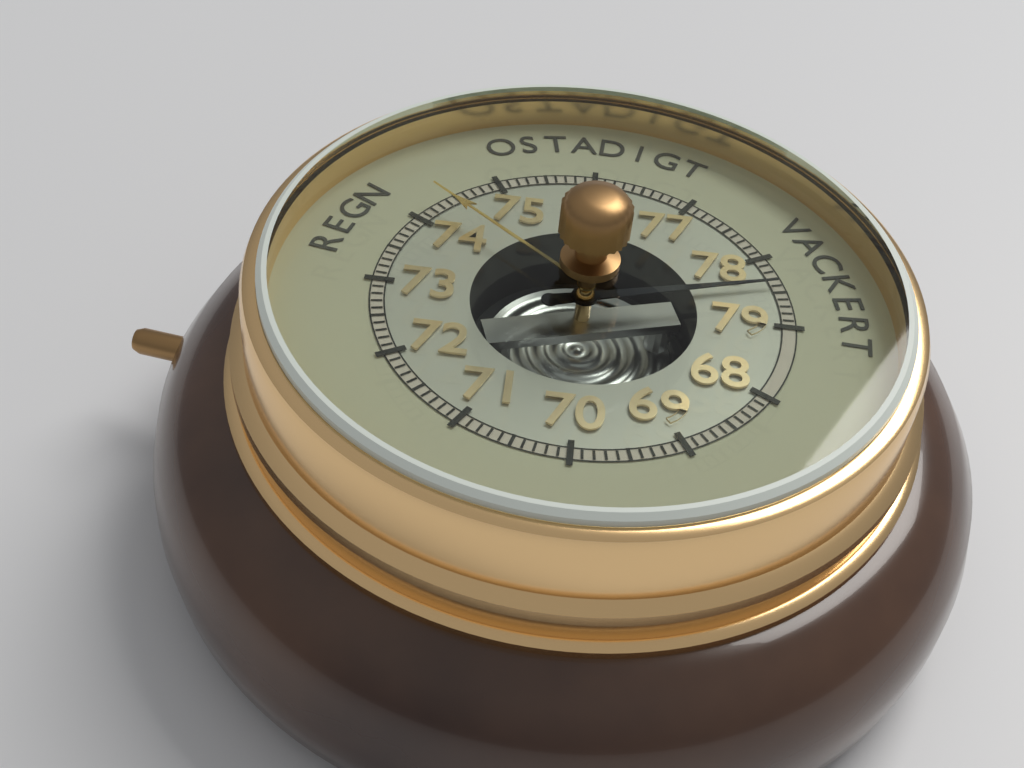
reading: 78.4 (no unit)
